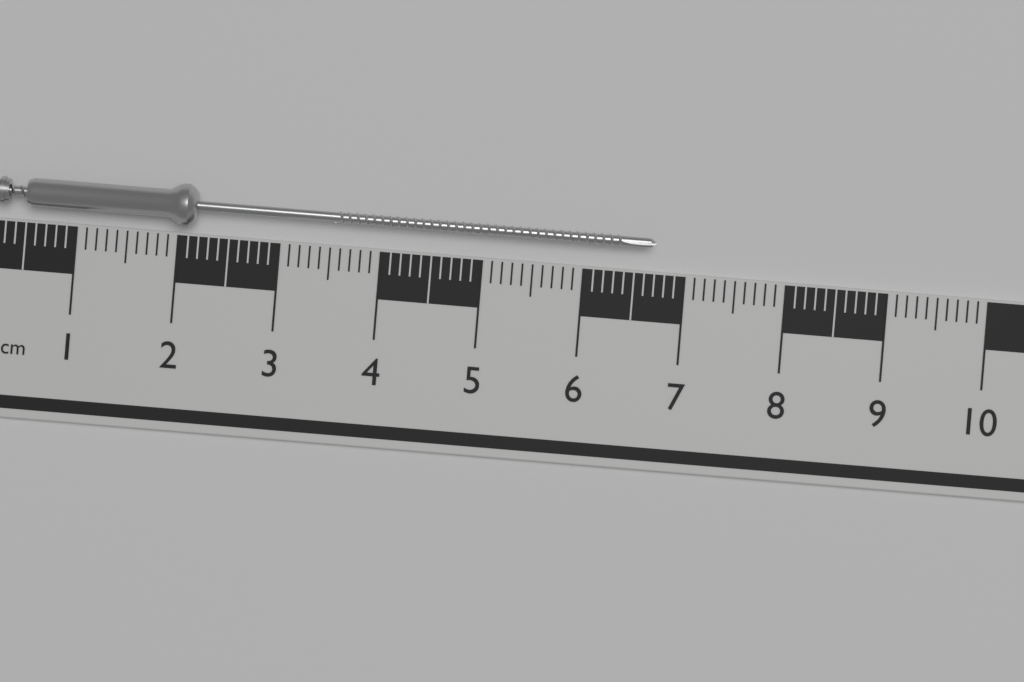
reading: 6.7 cm
